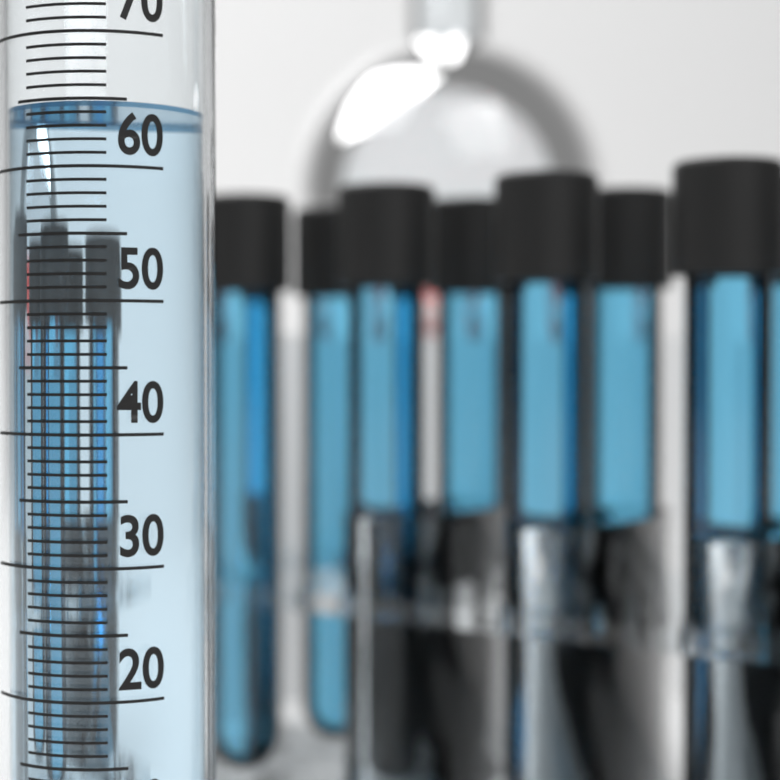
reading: 65 ml
